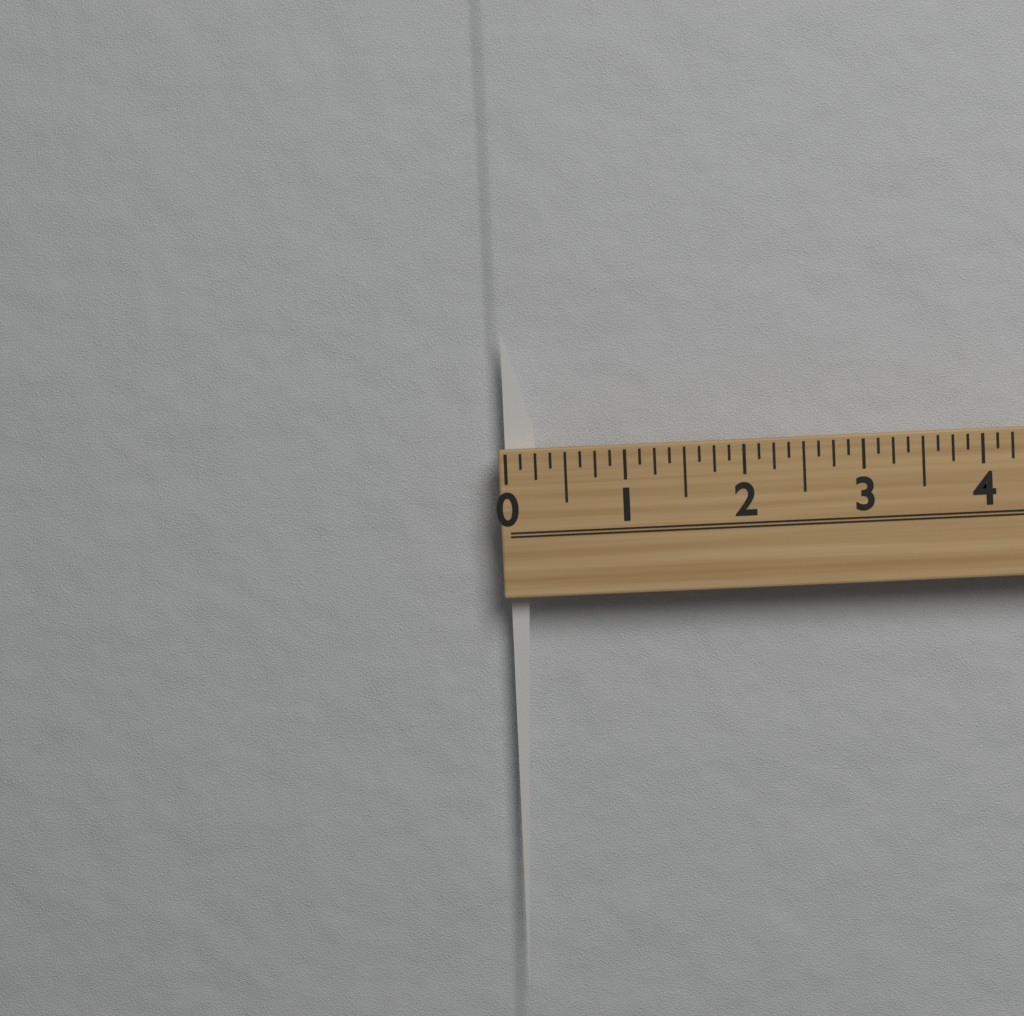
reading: 0.250 (no unit)
